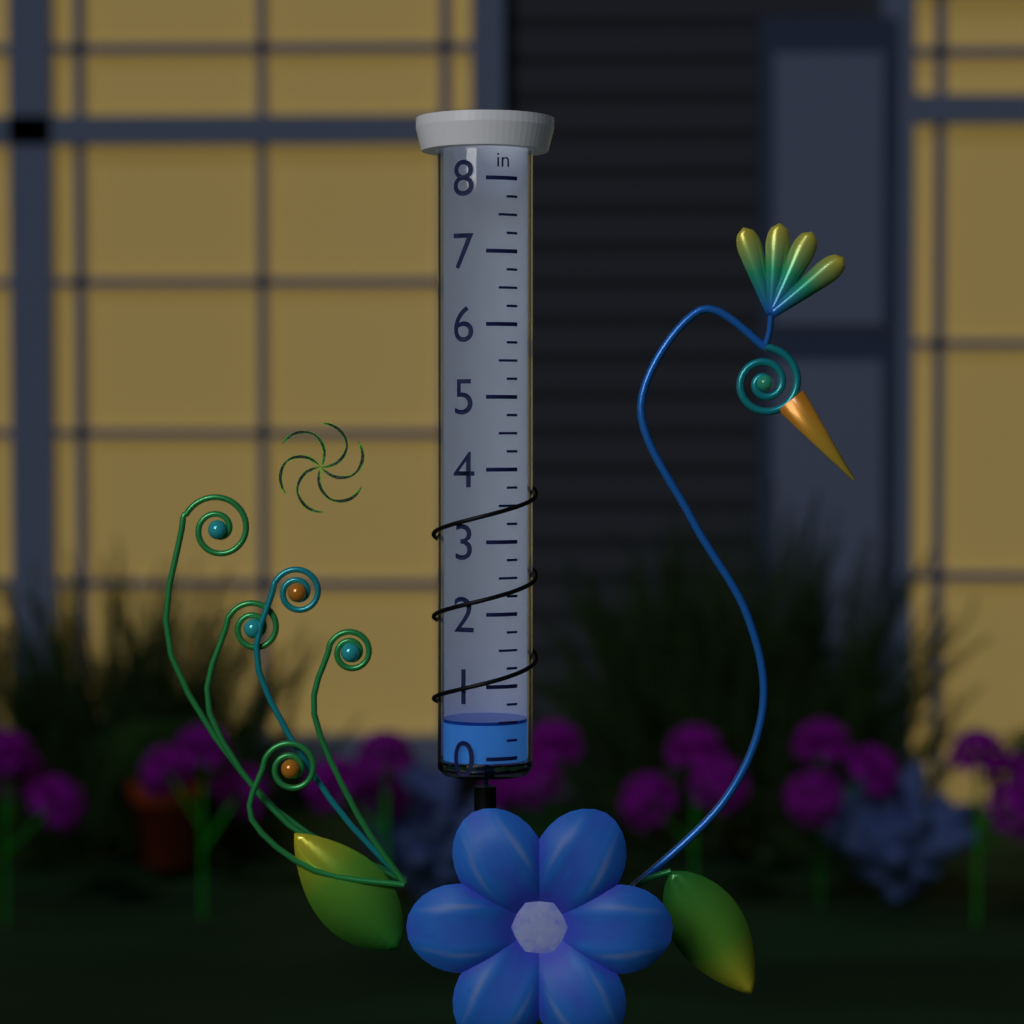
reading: 0.50 in
